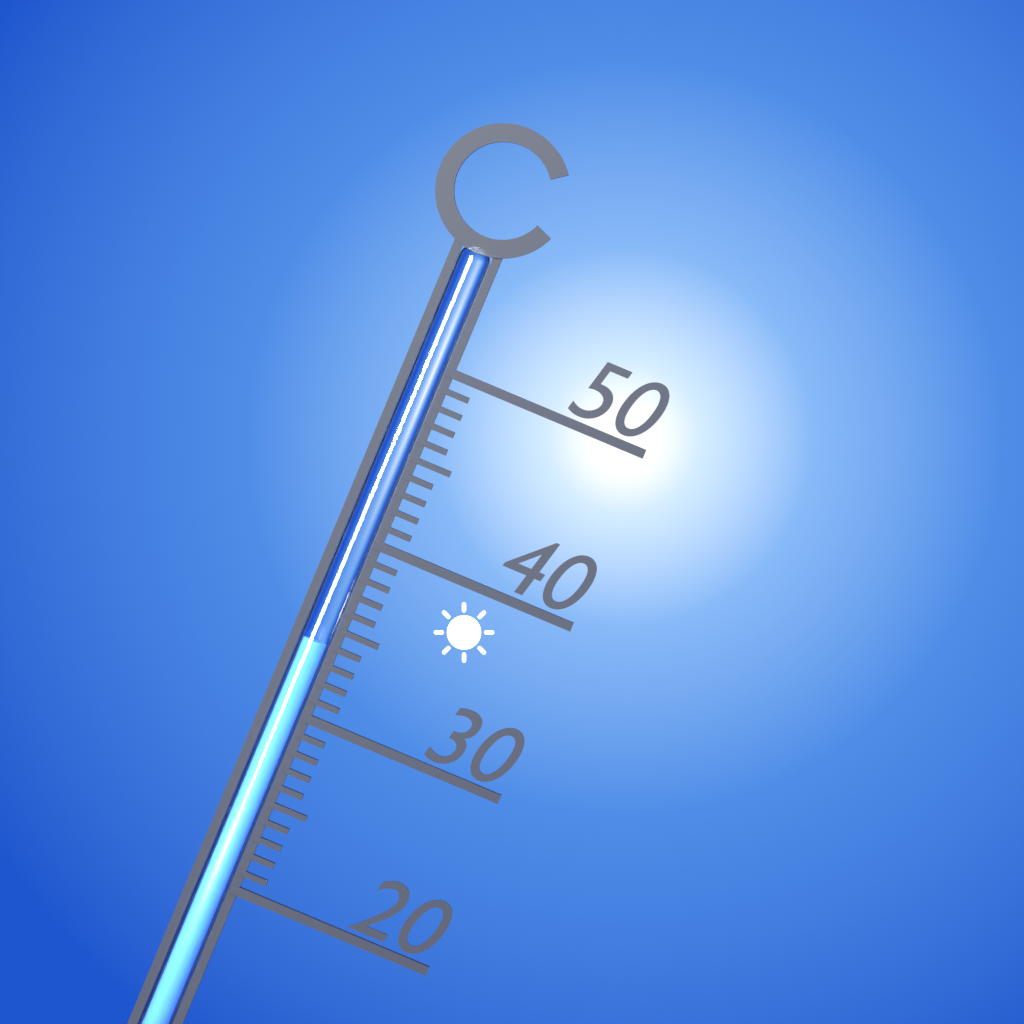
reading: 34 °C
